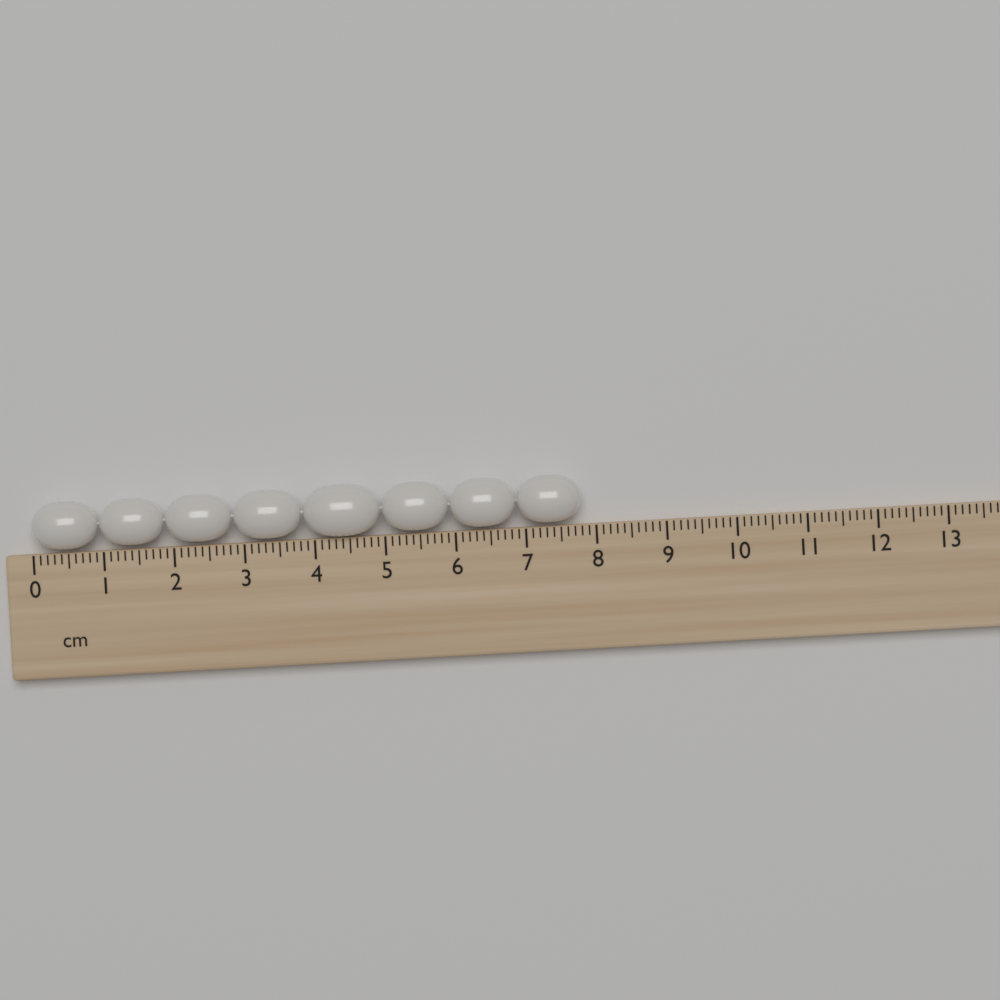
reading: 7.8 cm
